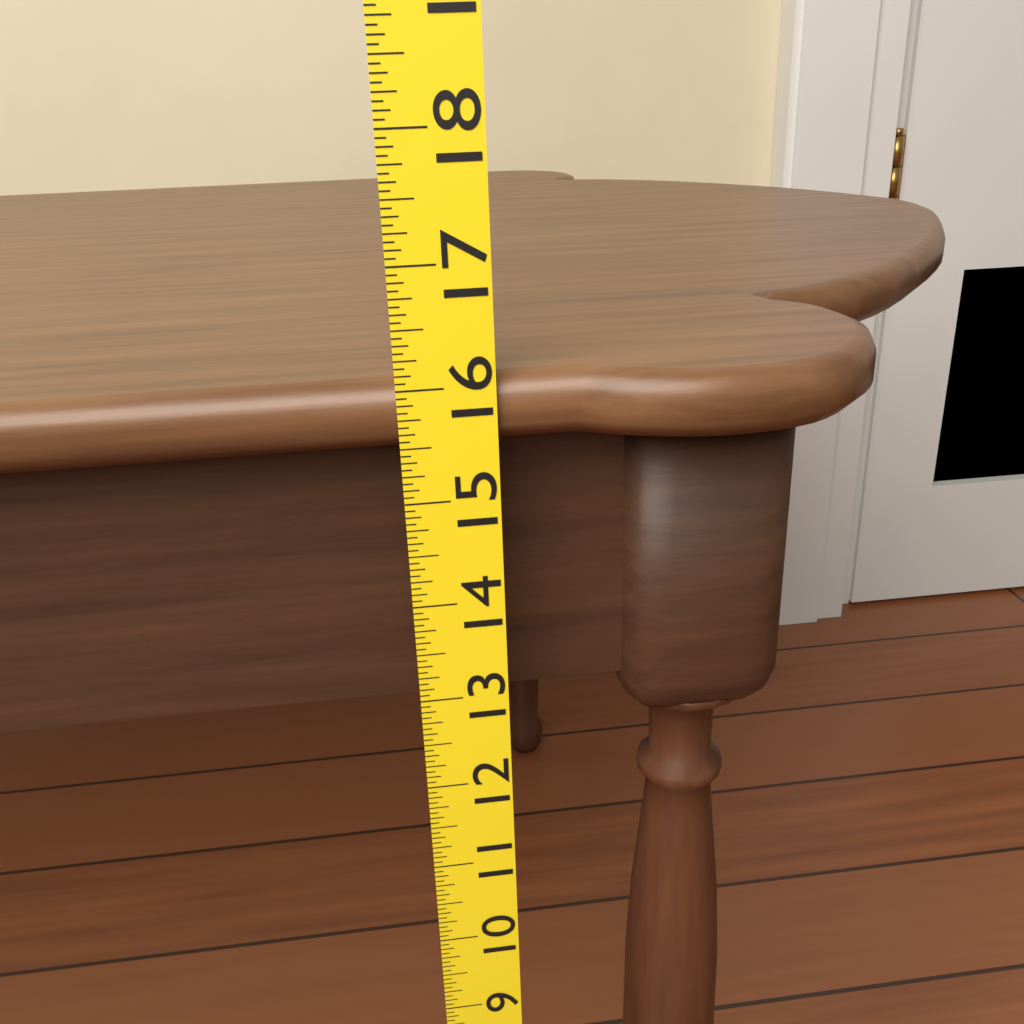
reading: 16.0625 (no unit)
